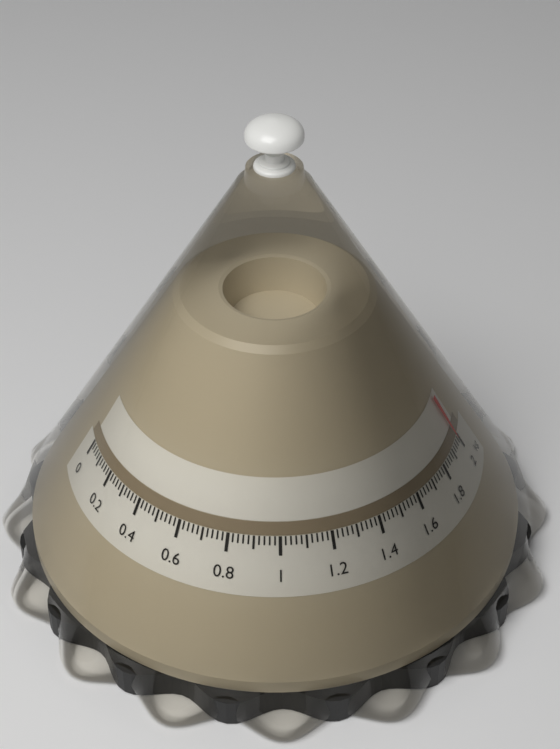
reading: 1.98 kg
